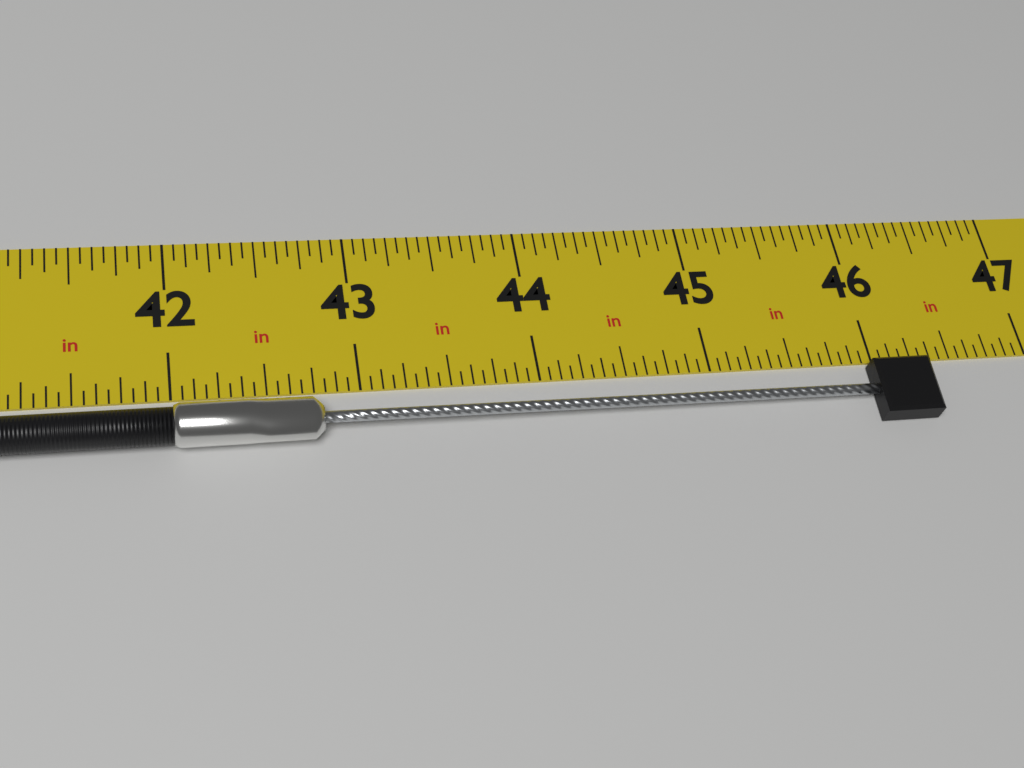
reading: 46.3125 in
